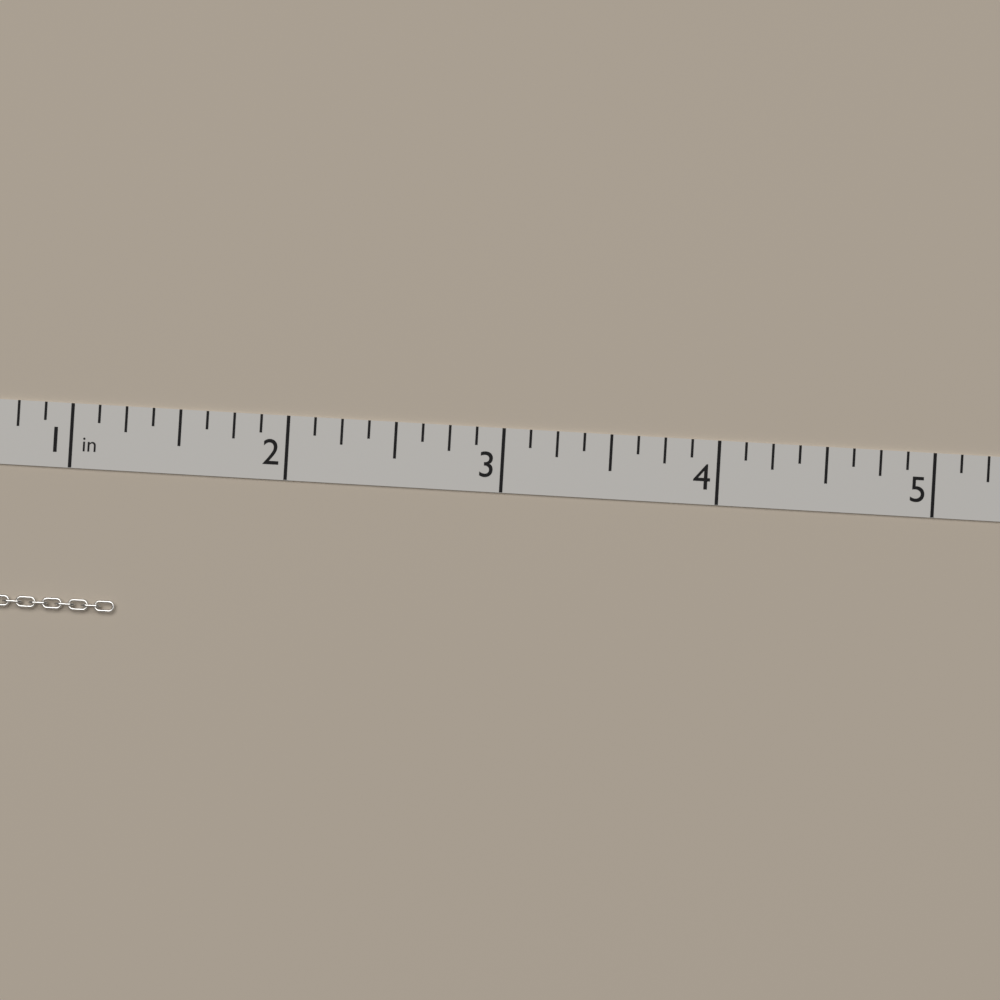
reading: 1.250 in
